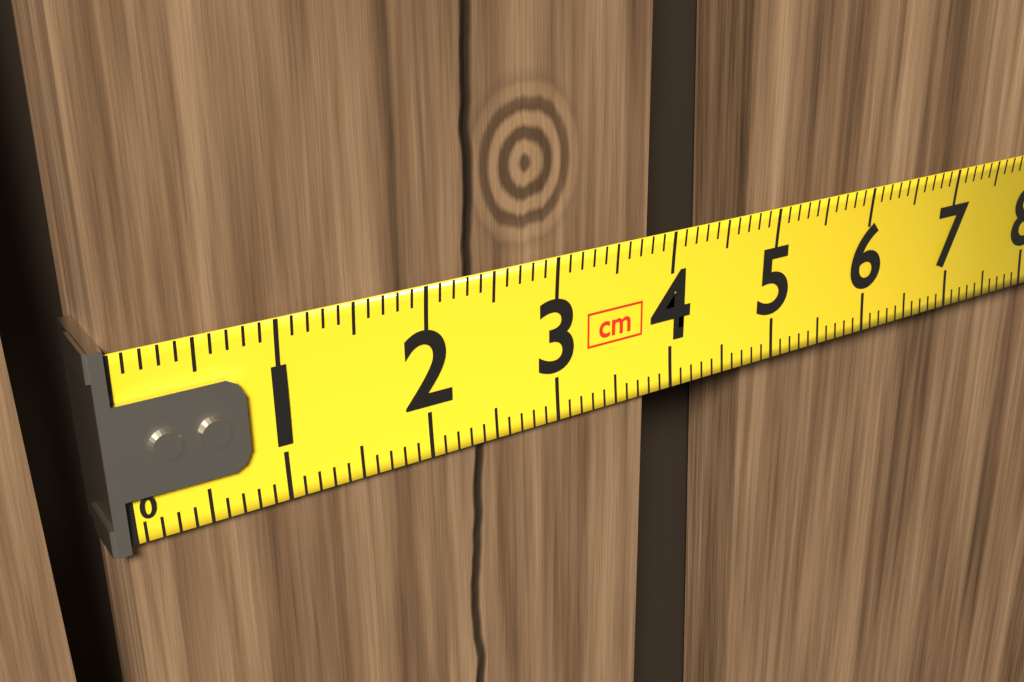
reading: 3.8 cm
